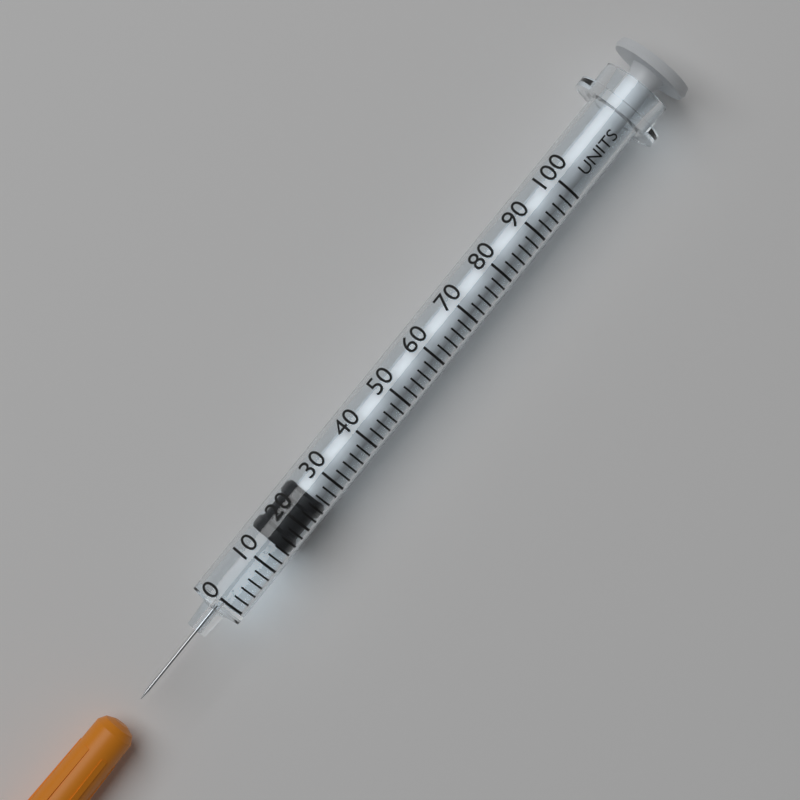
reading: 14 units
